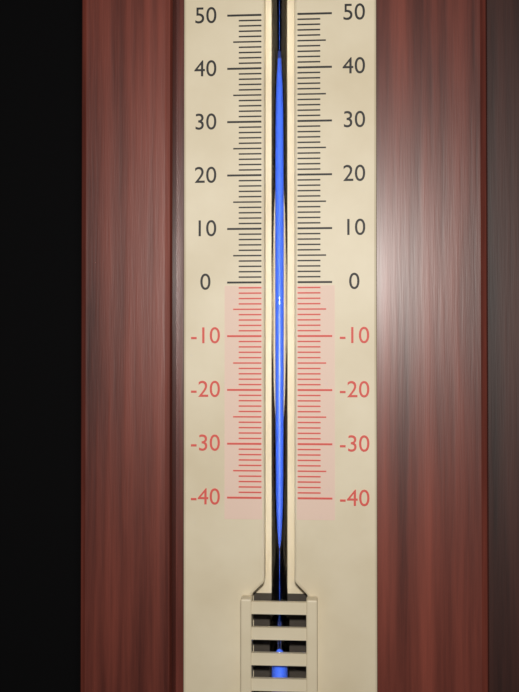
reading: 41 (no unit)
